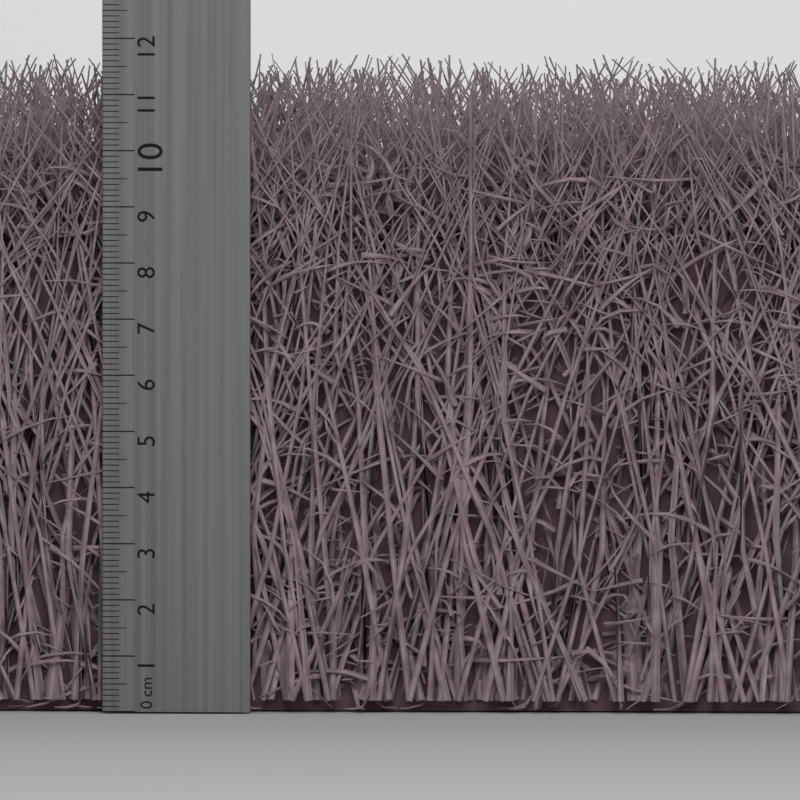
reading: 11.3 cm
